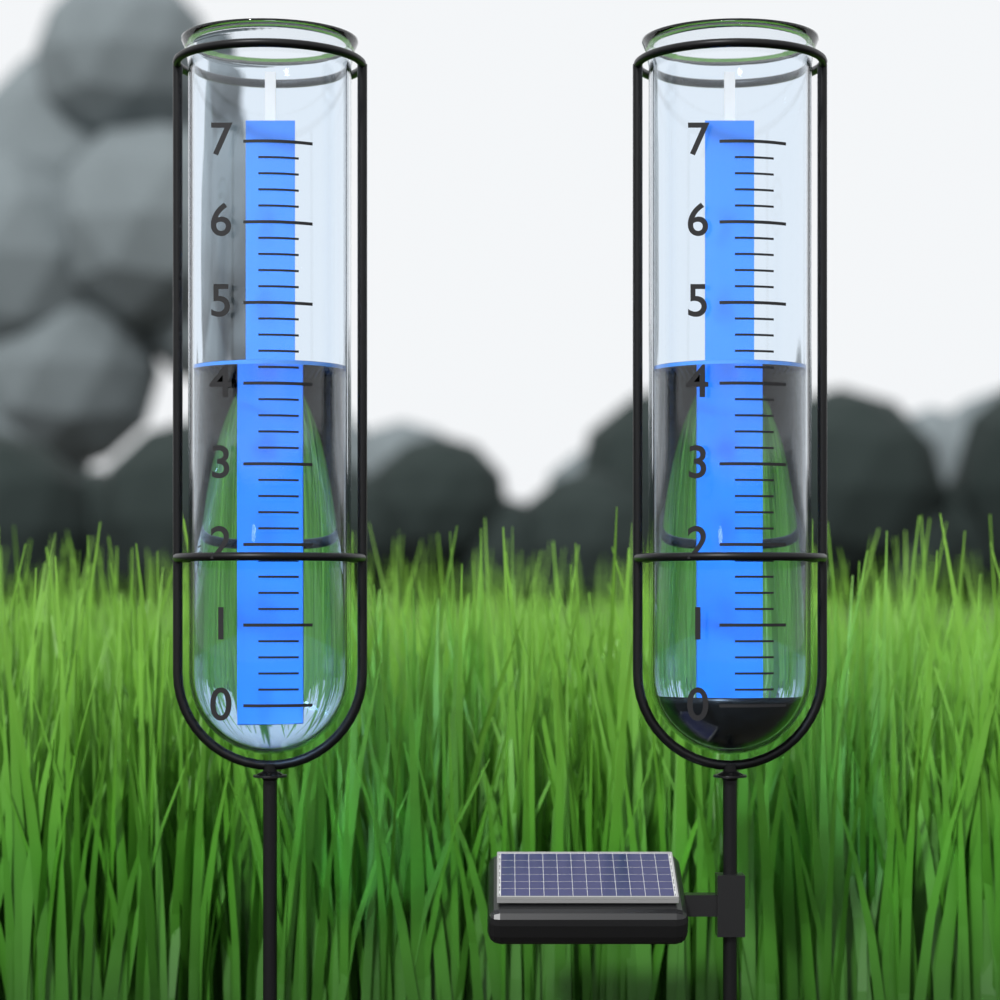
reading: 4.3 (no unit)
